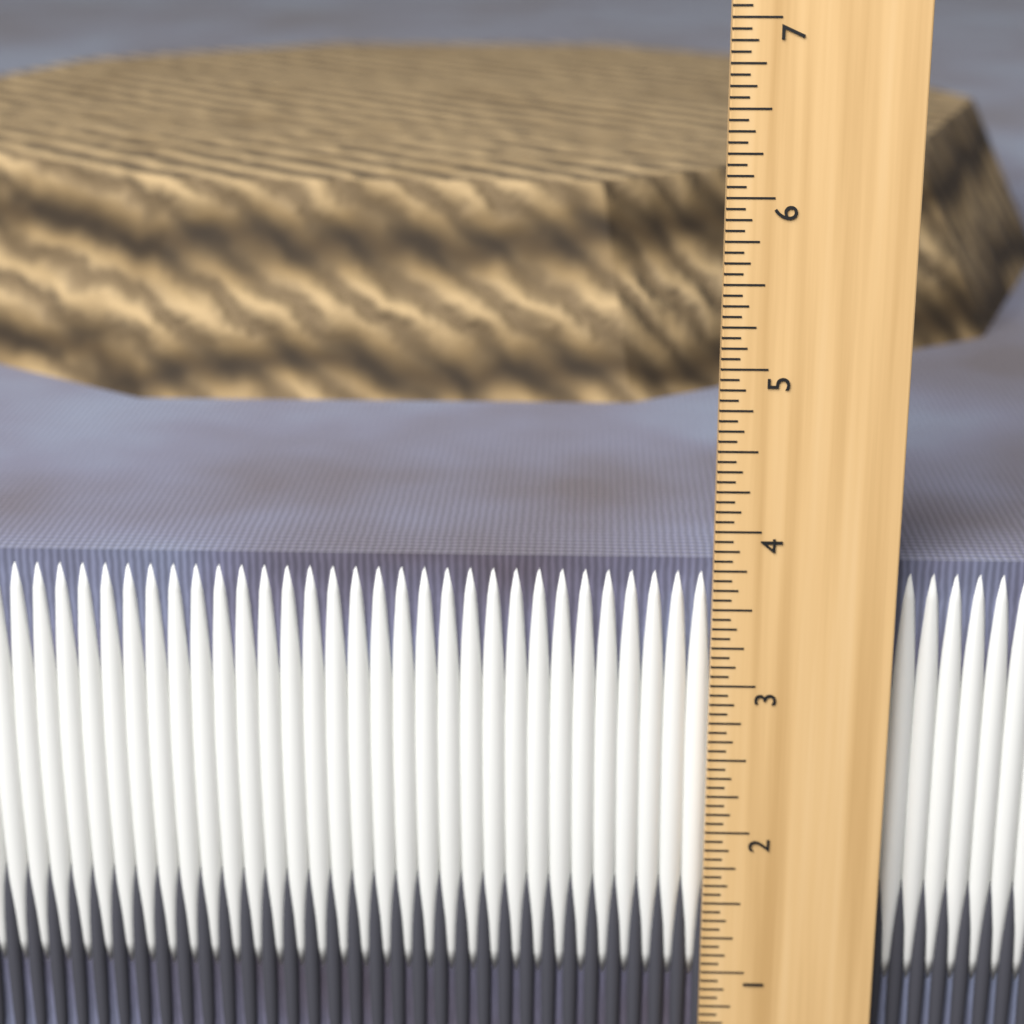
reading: 3.7500 in
